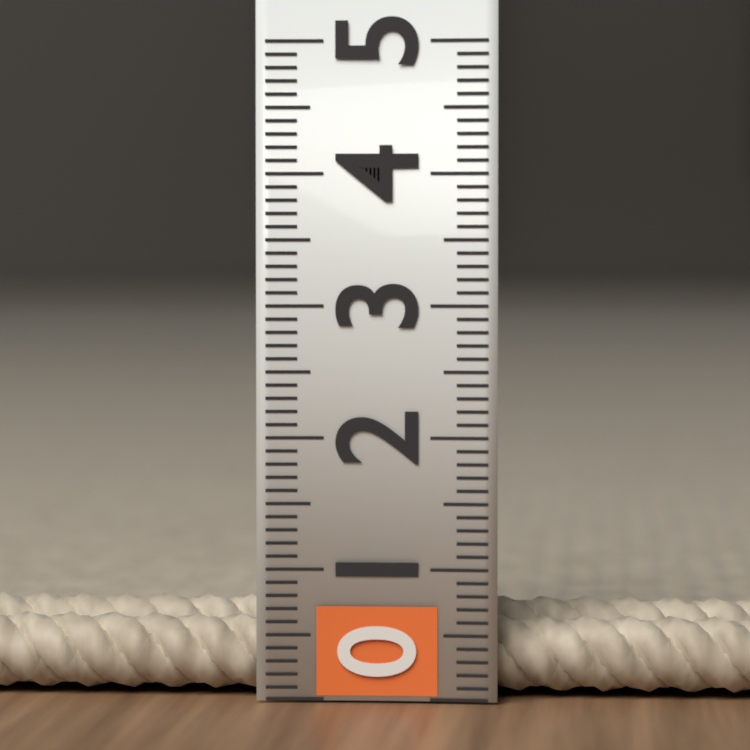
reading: 0.7 (no unit)
